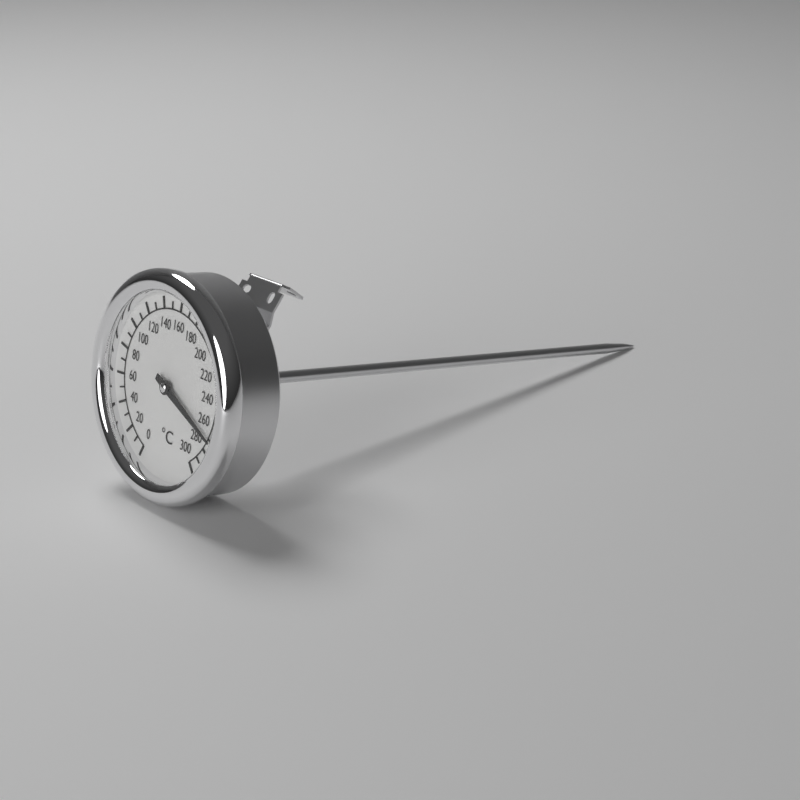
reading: 270 °C
